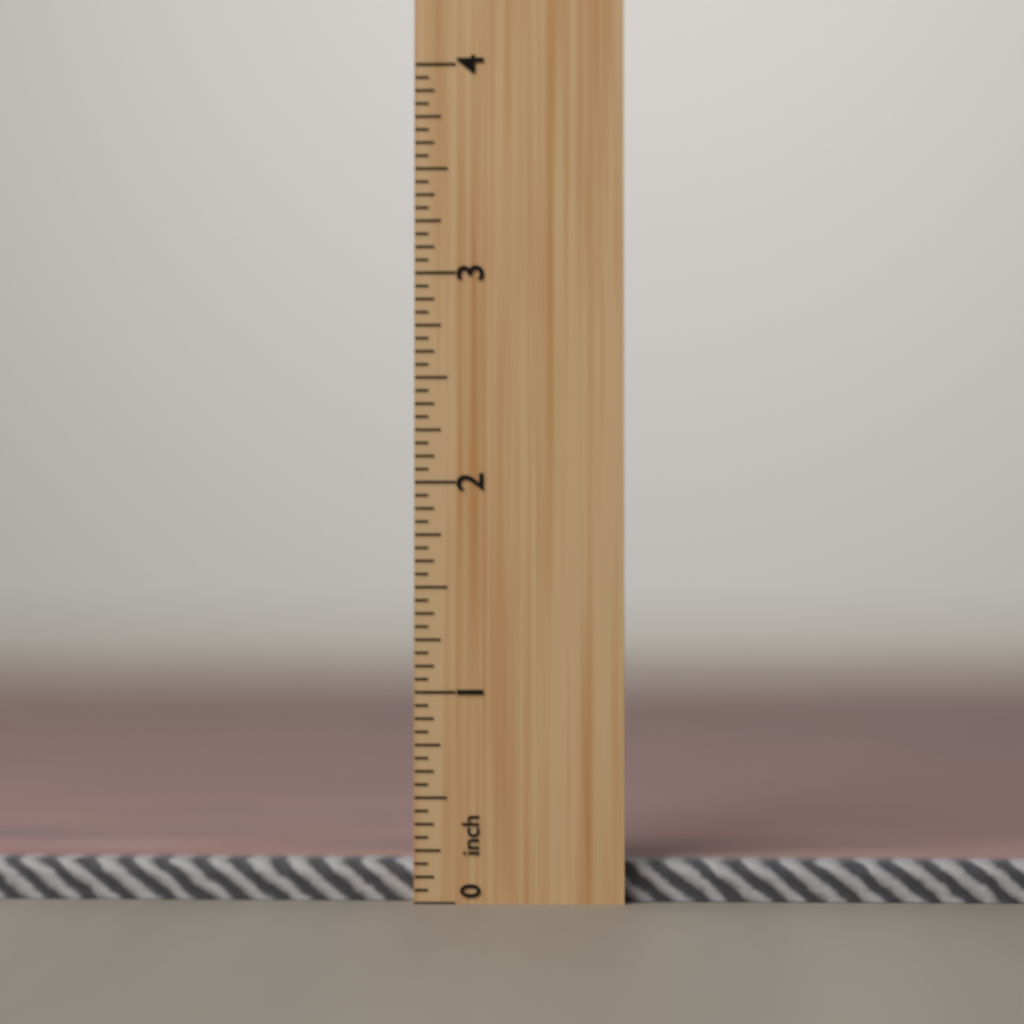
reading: 0.1875 inch
